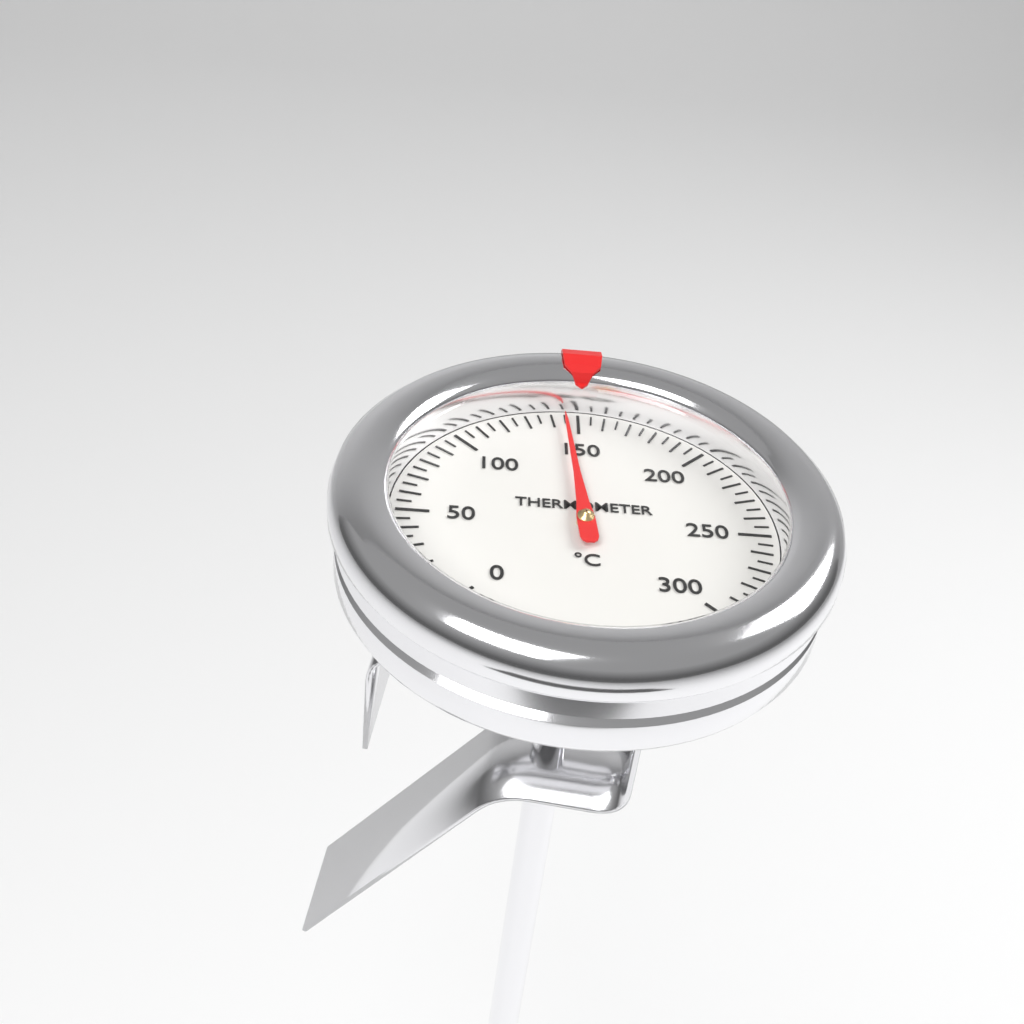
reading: 145 °C
